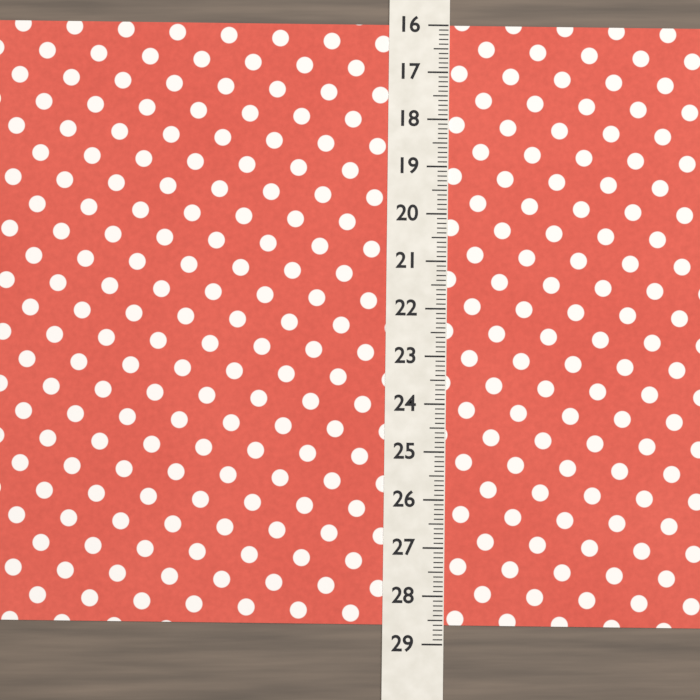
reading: 28.6 (no unit)
